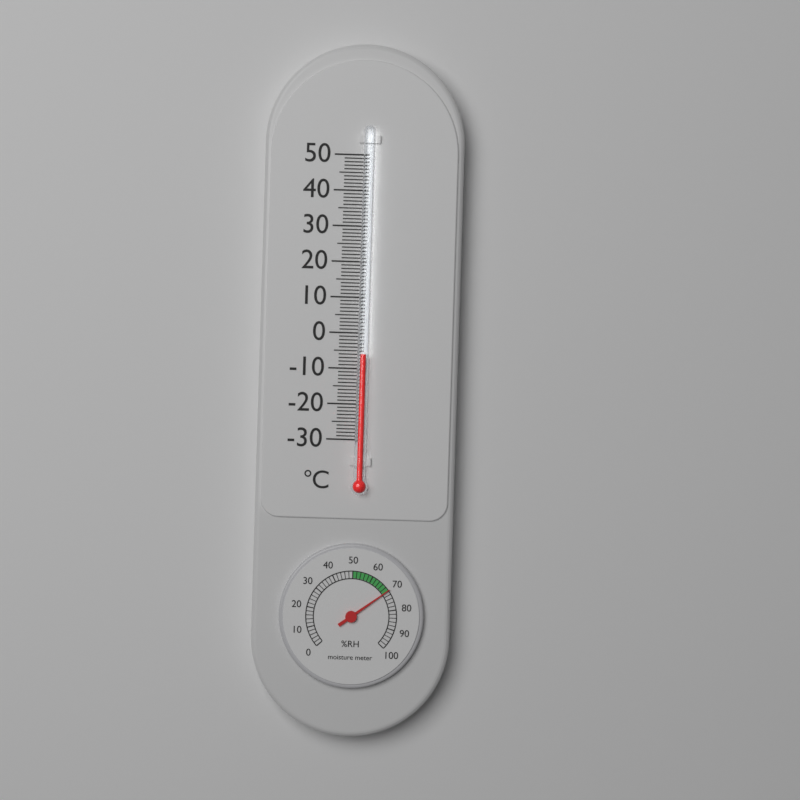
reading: -6 °C
